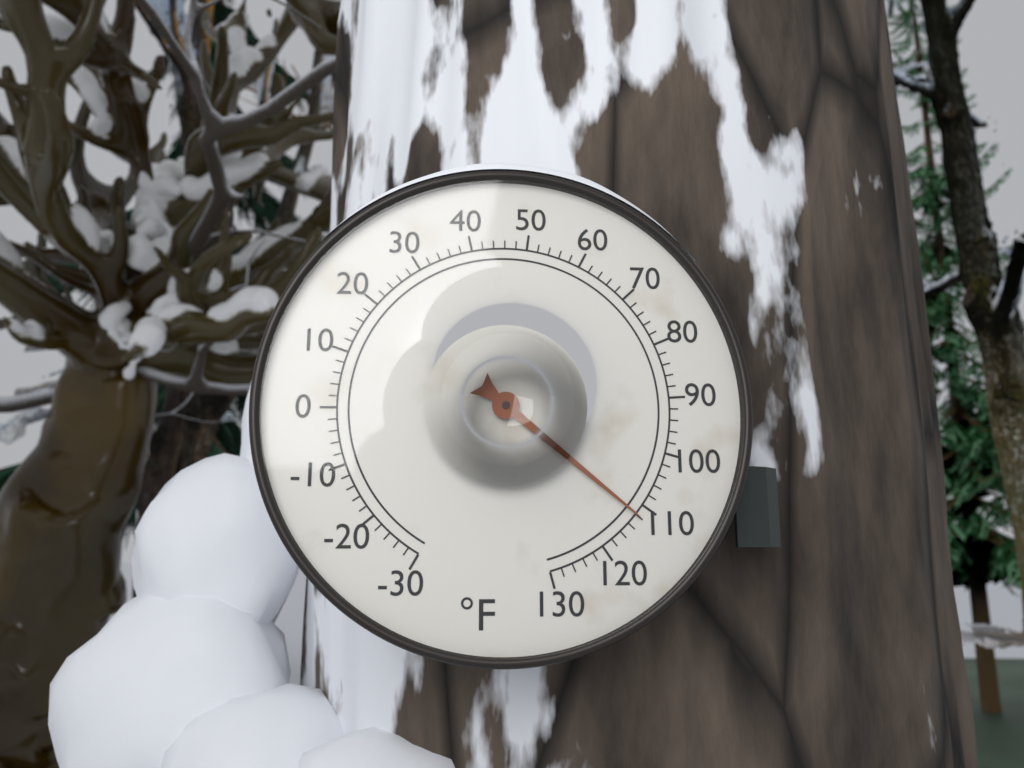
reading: 112 °F
